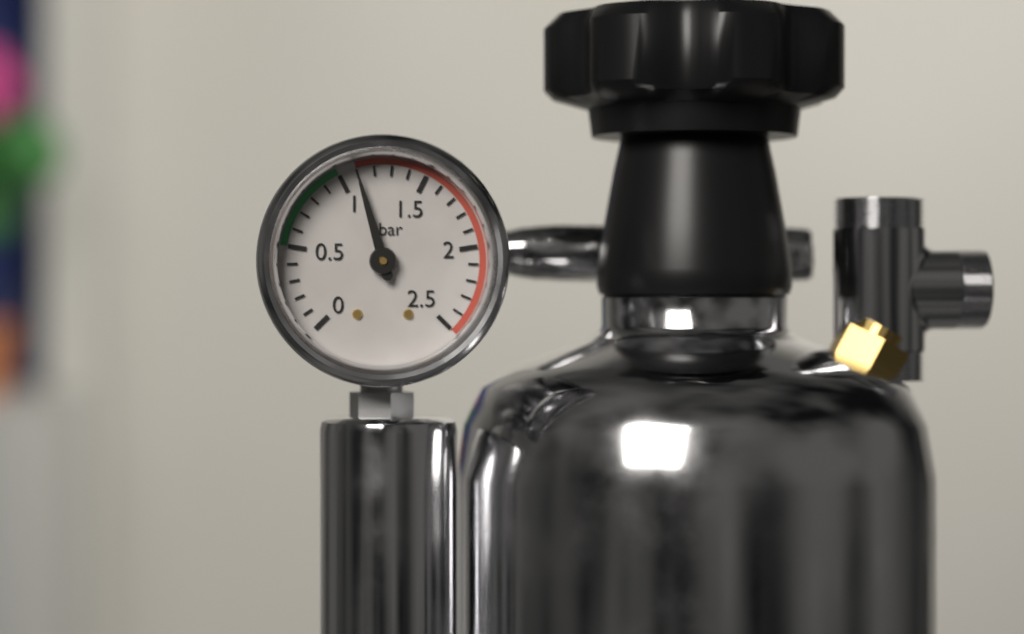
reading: 1.1 bar
